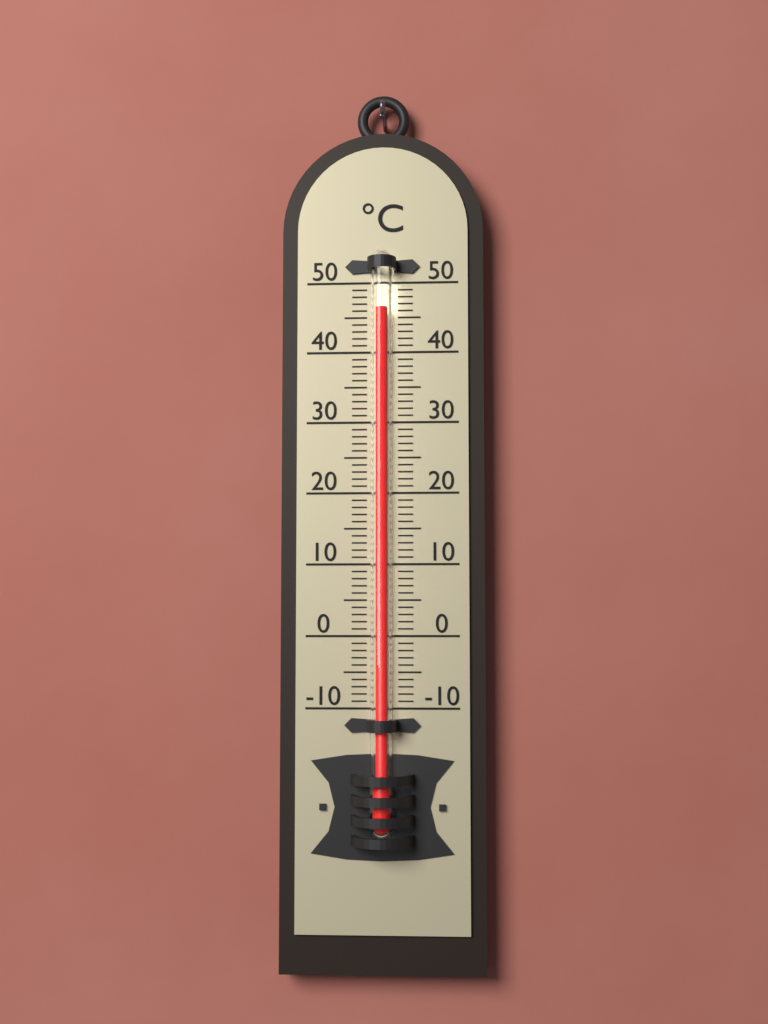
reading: 46 °C
